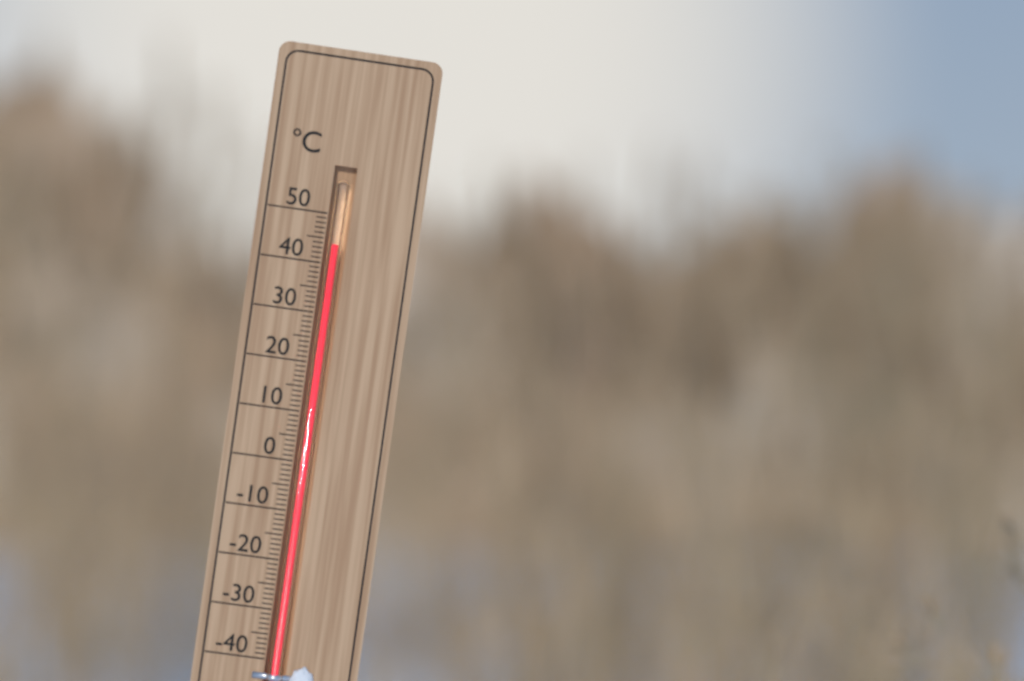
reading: 44 °C
